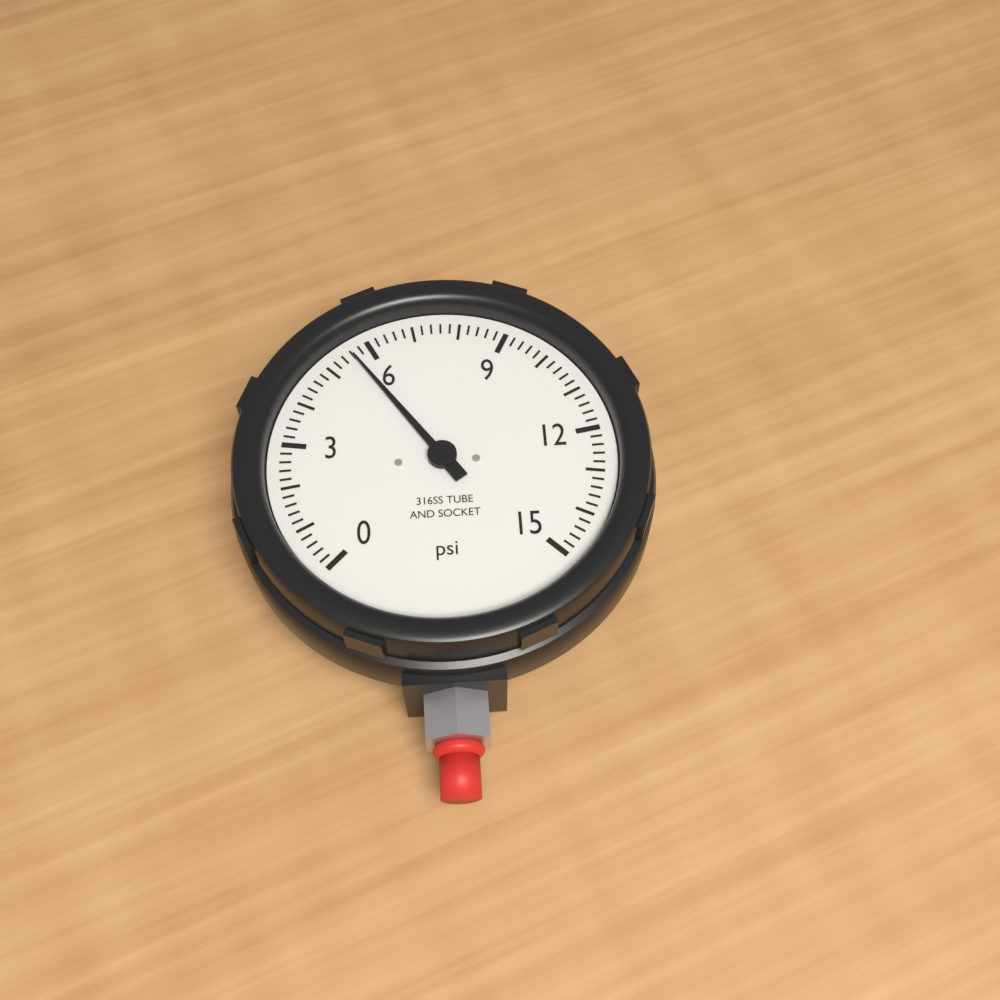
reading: 5.6 psi
